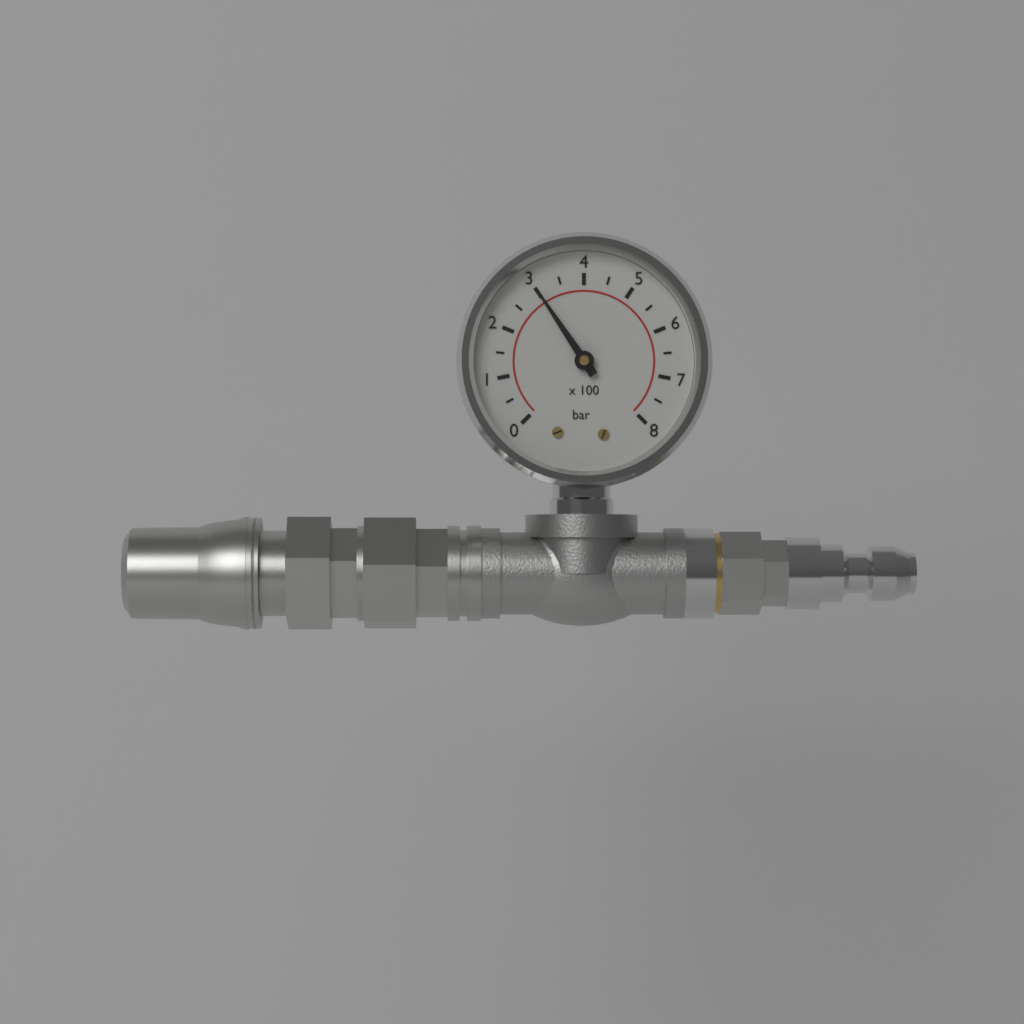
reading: 300 bar
